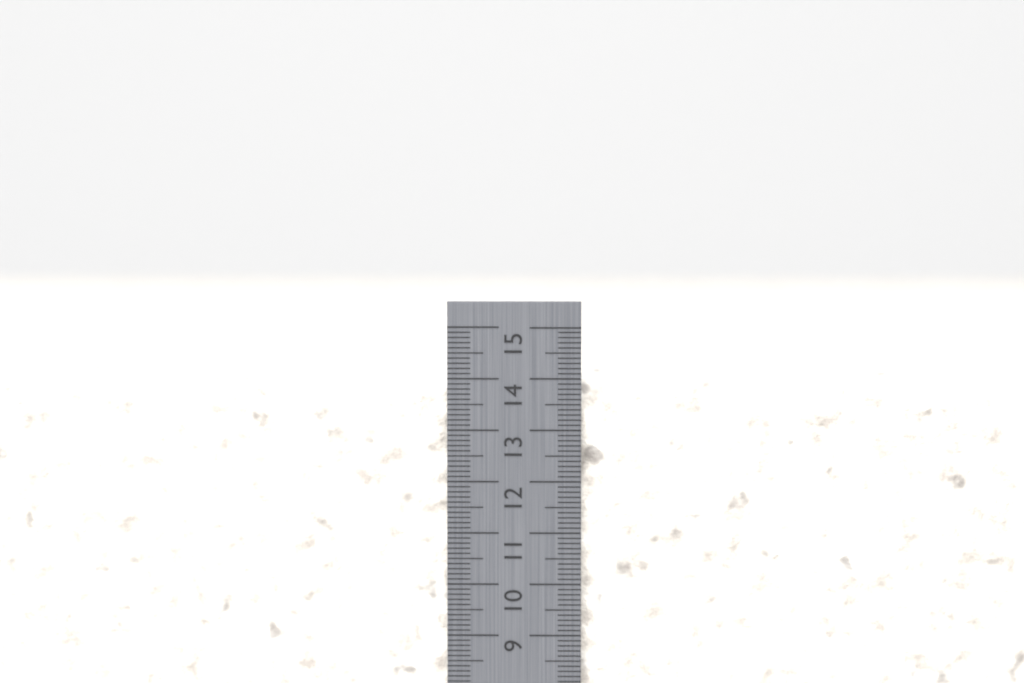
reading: 14.0 cm
